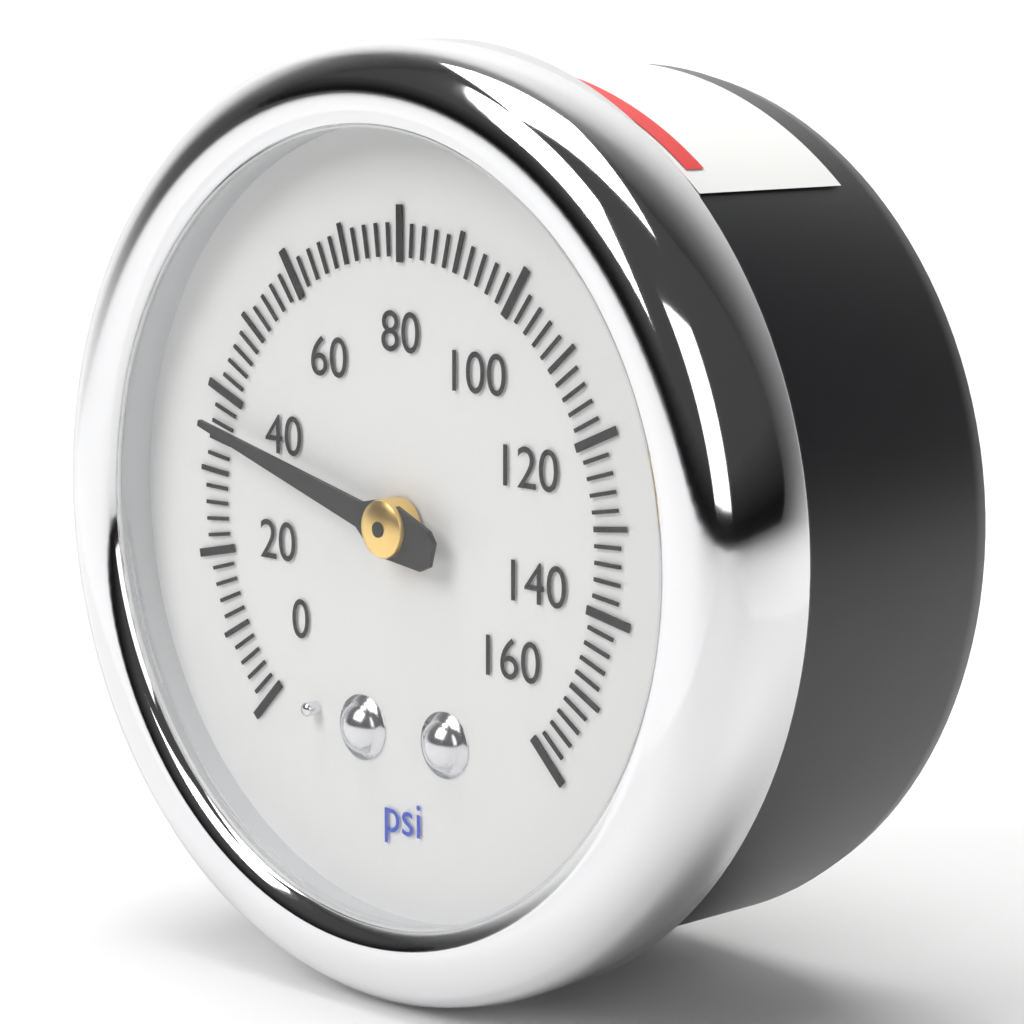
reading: 36 psi
